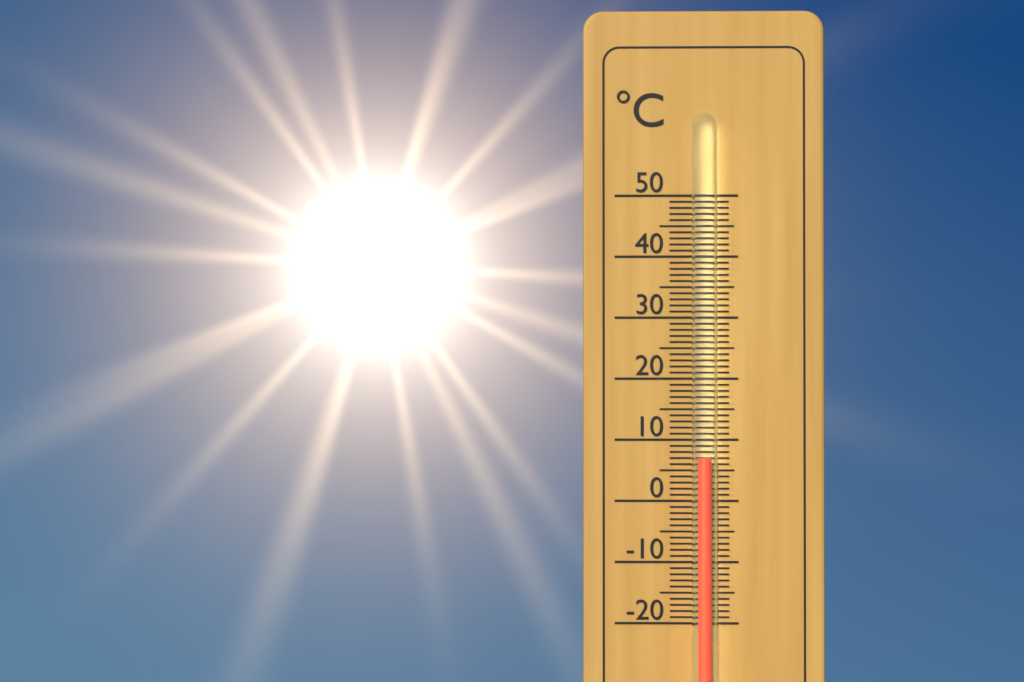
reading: 7 °C
